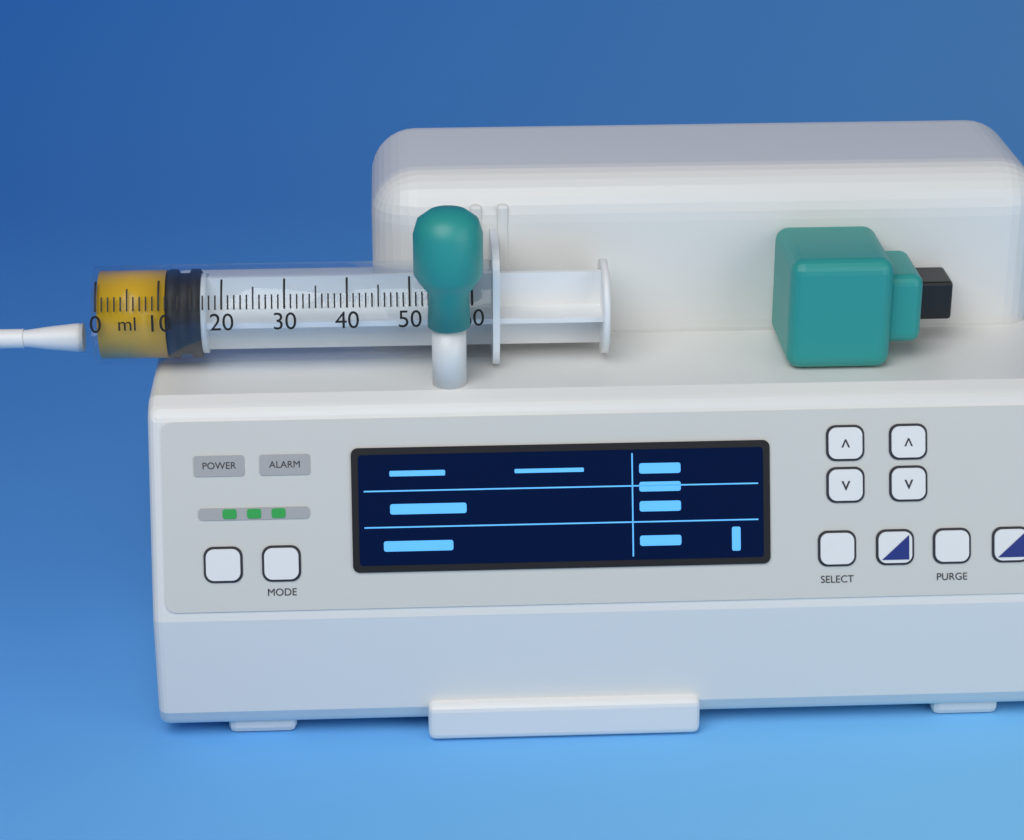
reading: 11 ml
